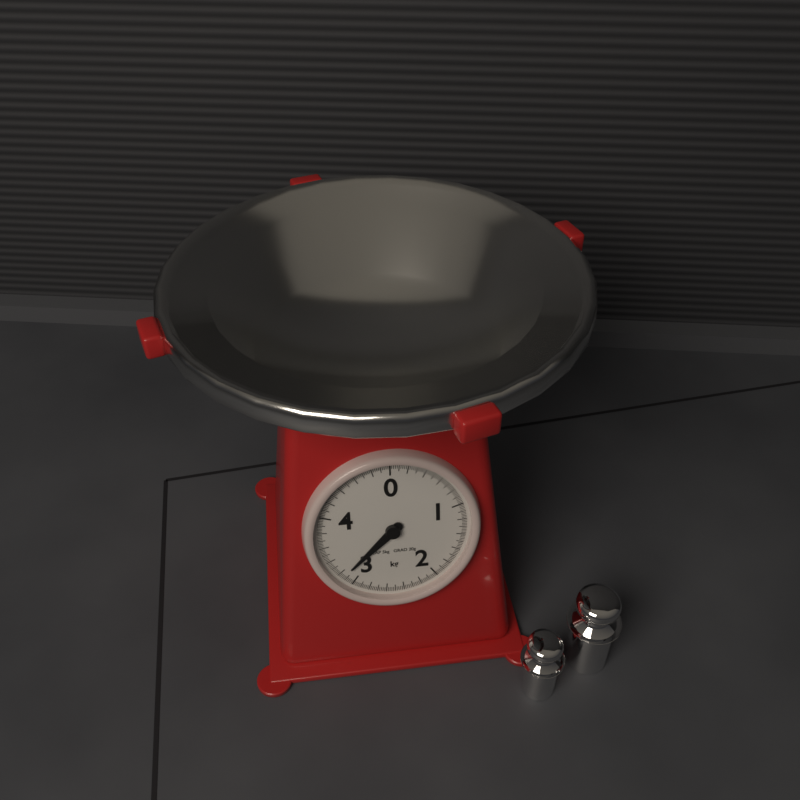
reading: 3.14 kg
